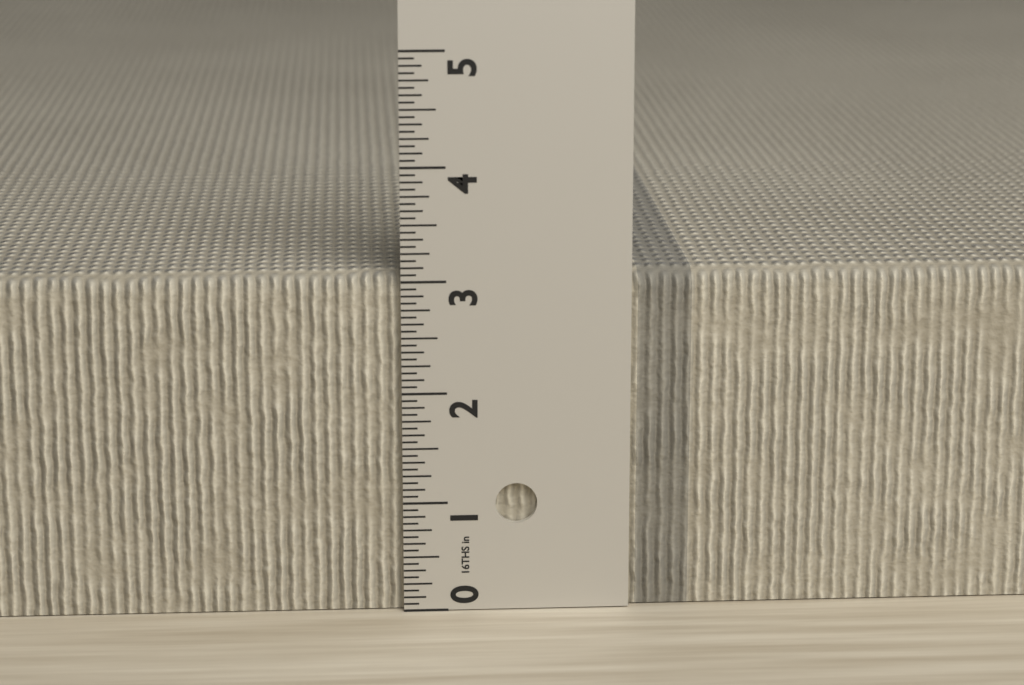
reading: 3.0625 in
